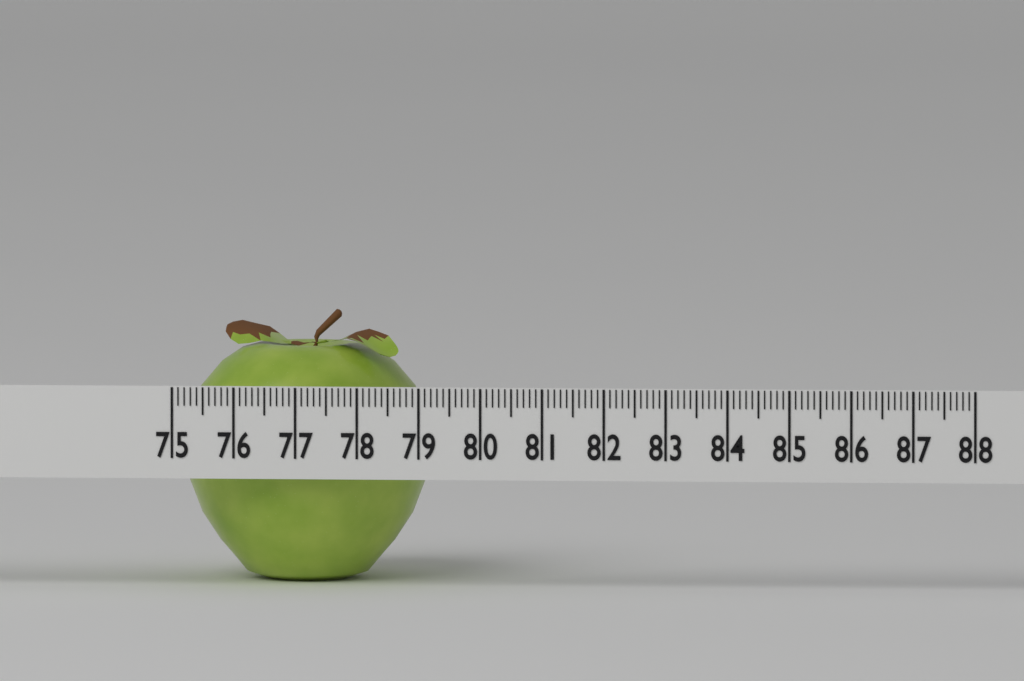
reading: 79.0 (no unit)
